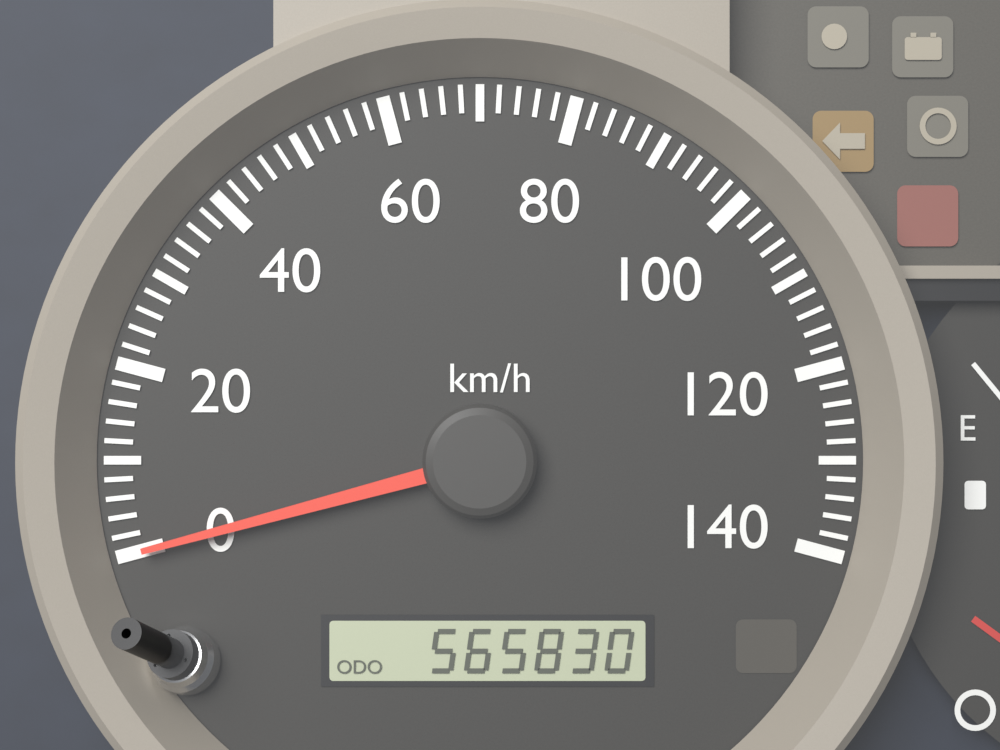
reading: 0 km/h
